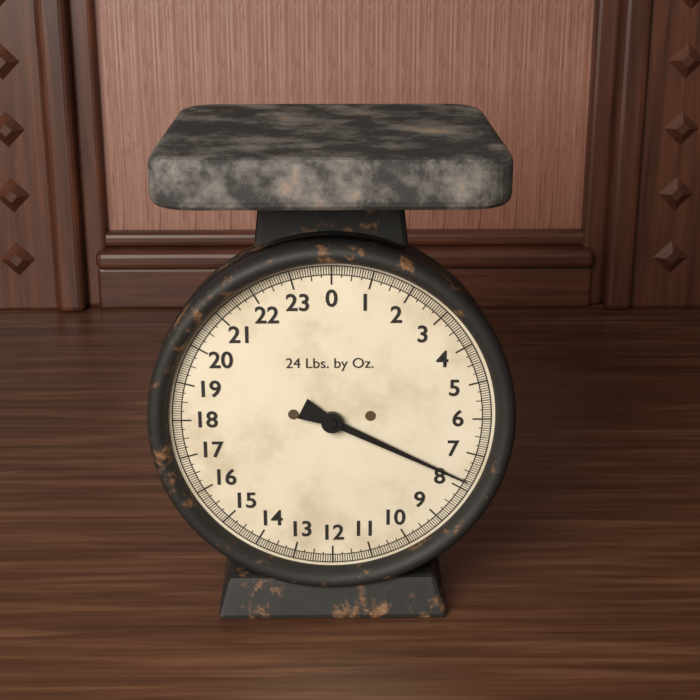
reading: 7.7500 lb
